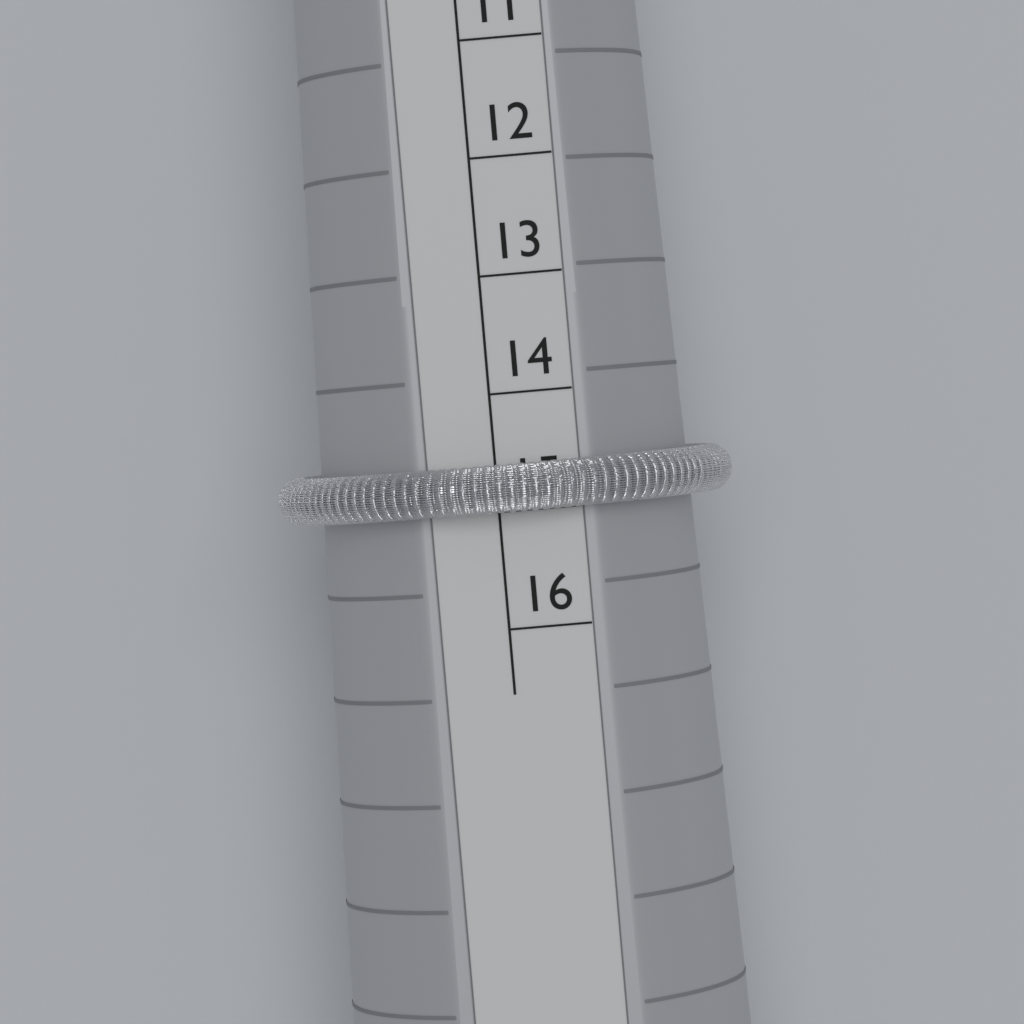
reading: 15 (no unit)
